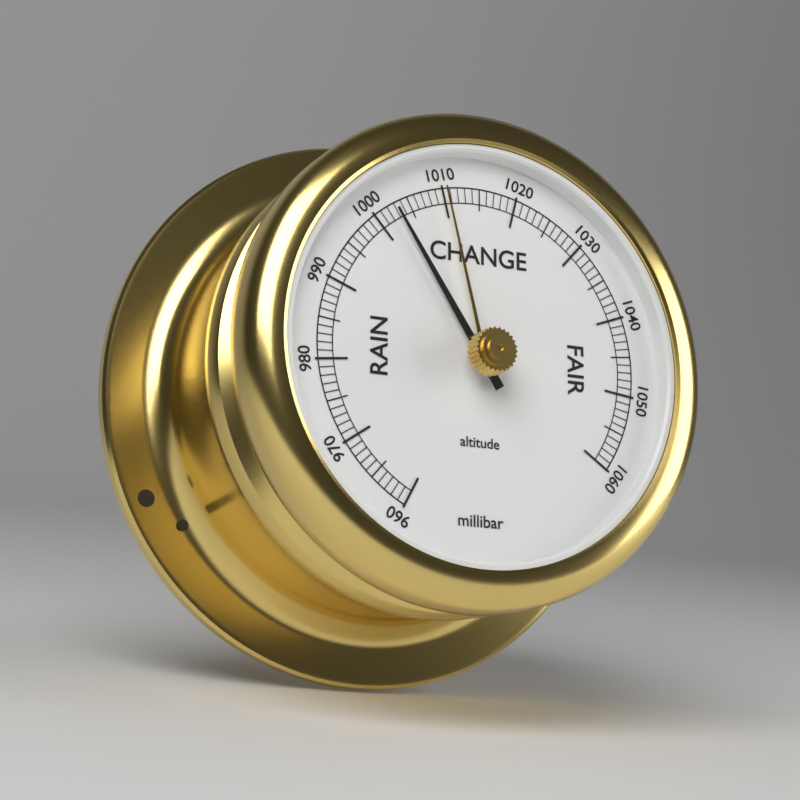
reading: 1003 millibar
